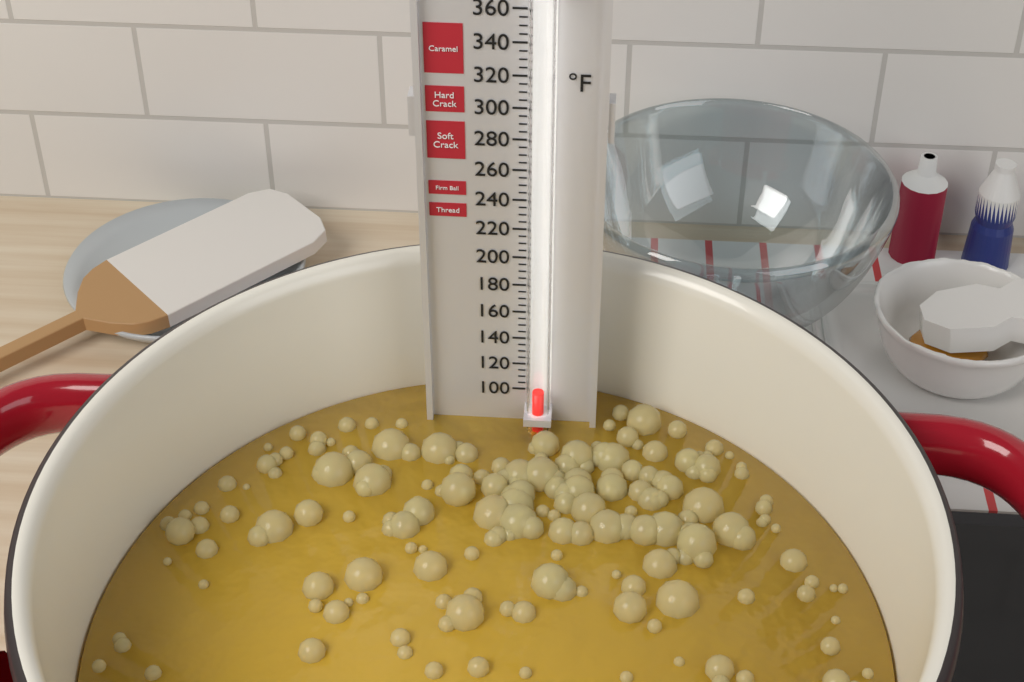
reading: 105 °F
